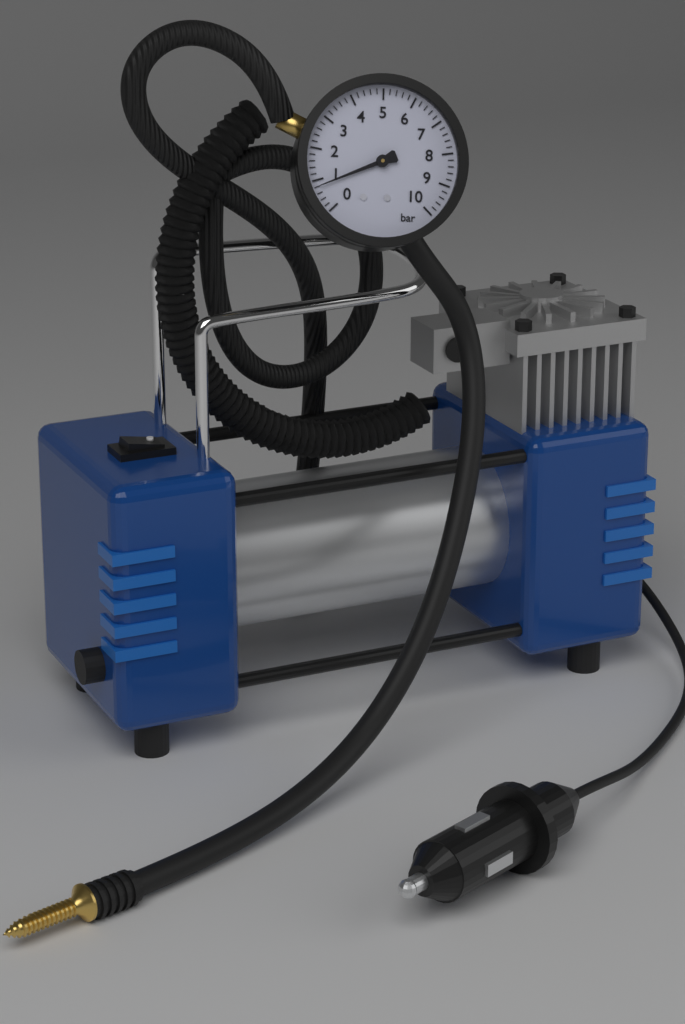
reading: 0.8 bar
